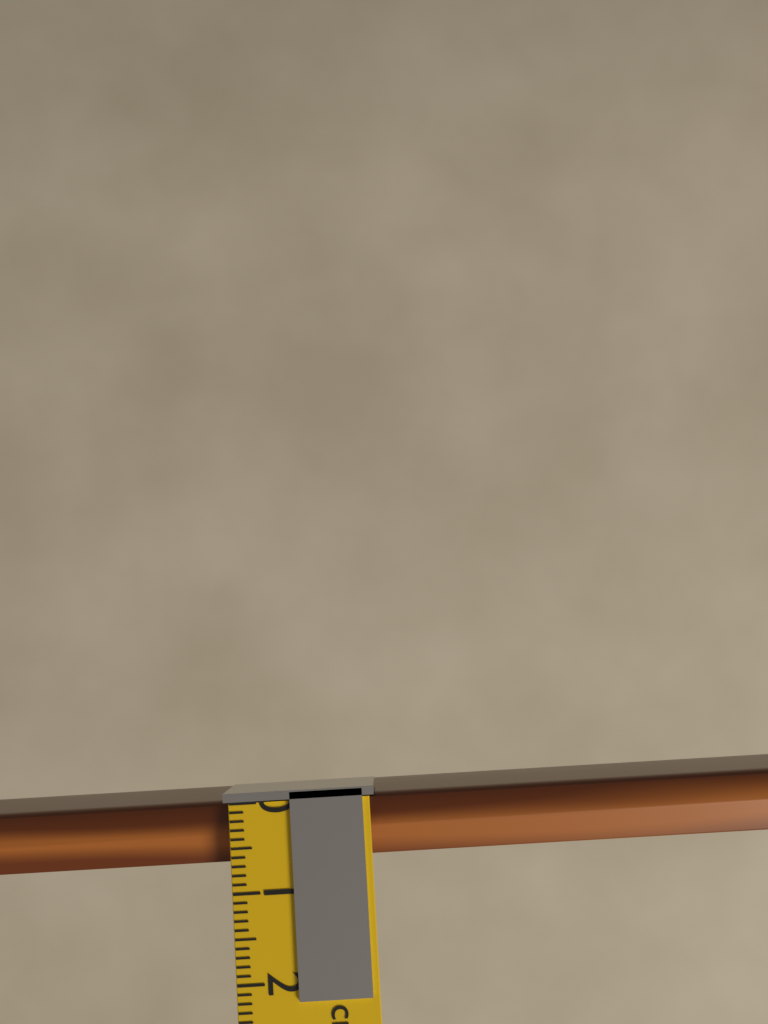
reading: 0.7 cm
